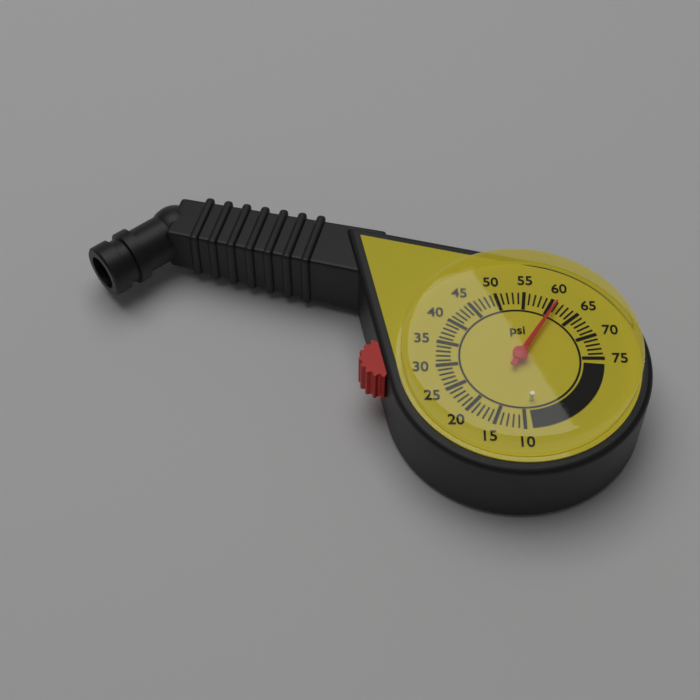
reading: 61 psi
